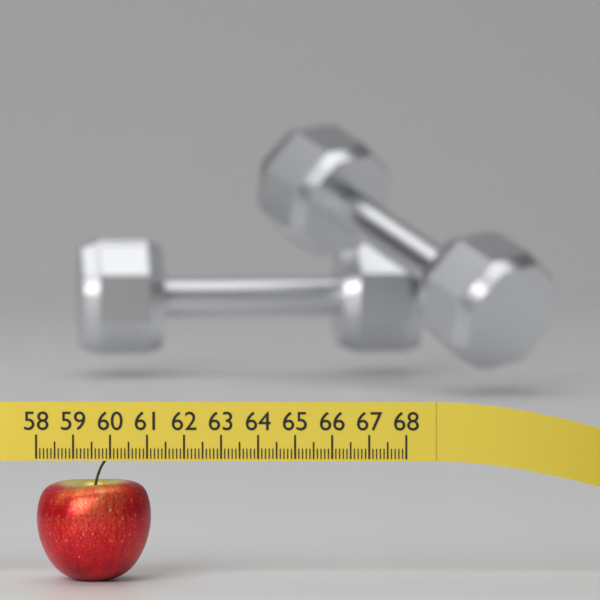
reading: 61.1 (no unit)
